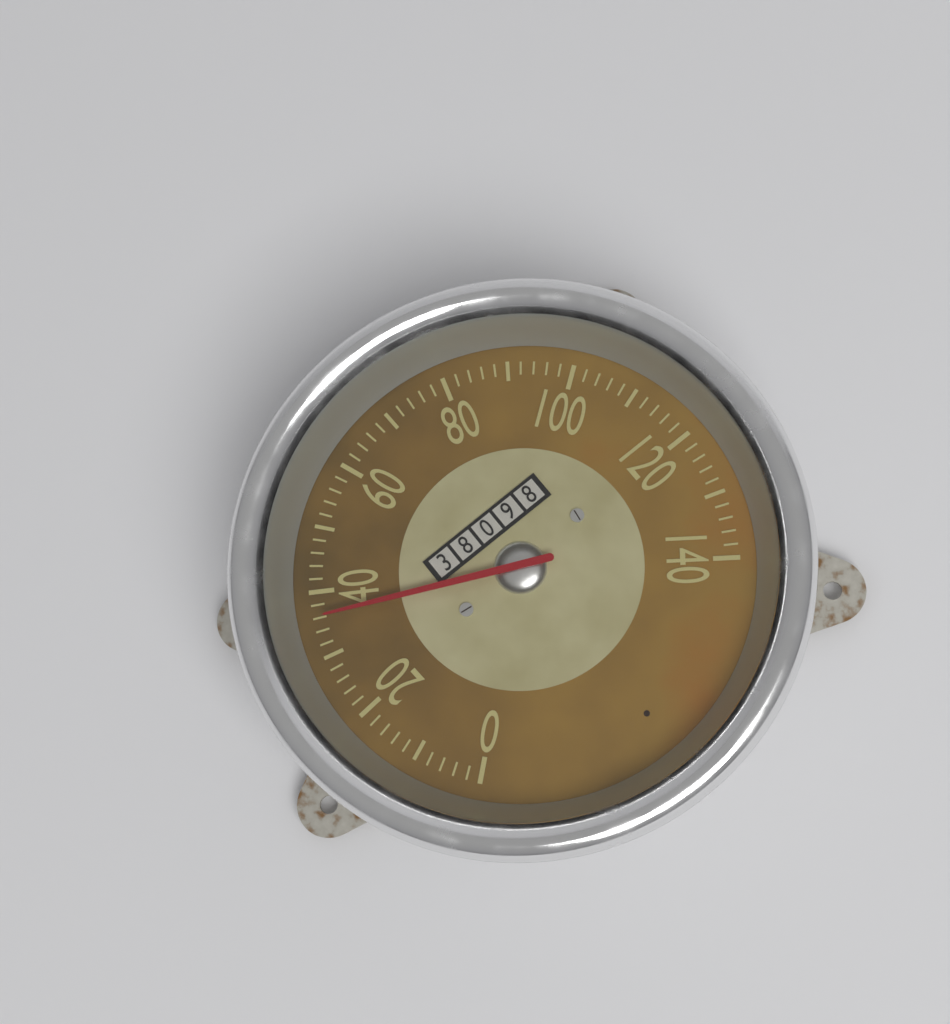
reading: 36 (no unit)
